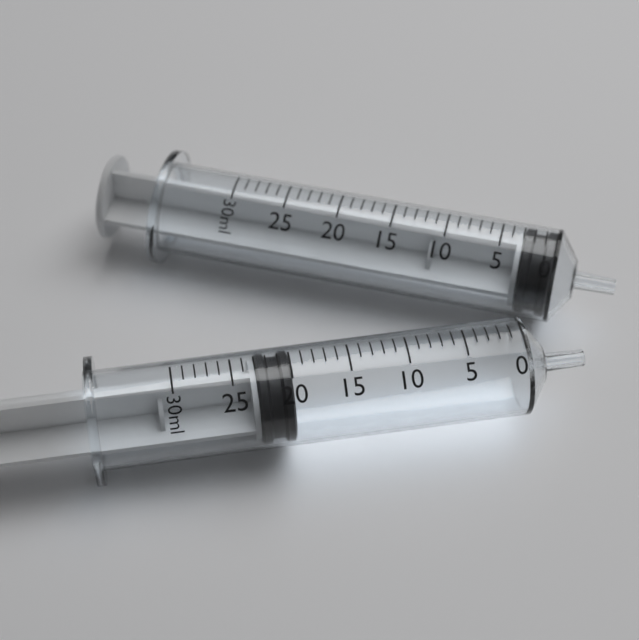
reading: 20 ml
